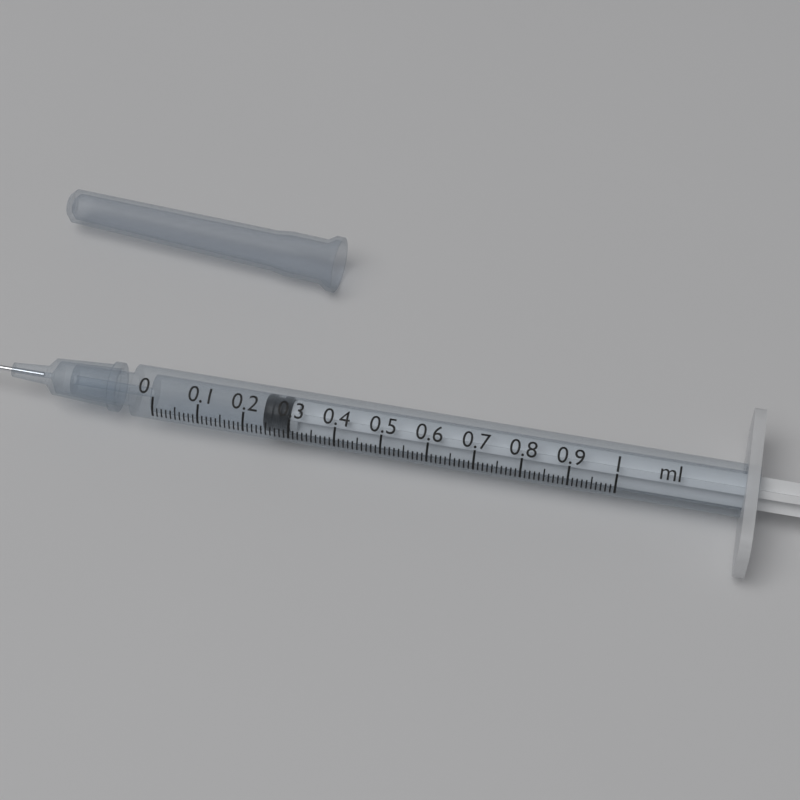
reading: 0.24 ml
